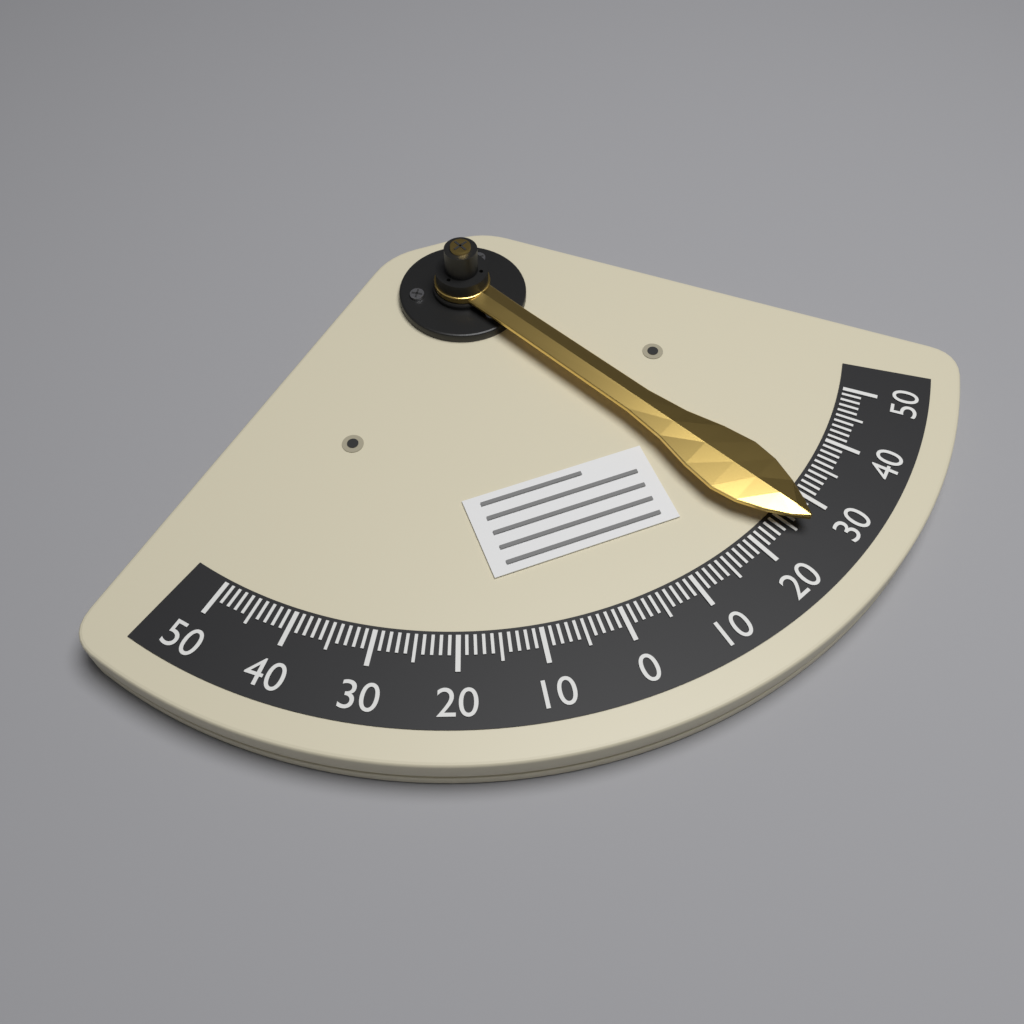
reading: -26 (no unit)
